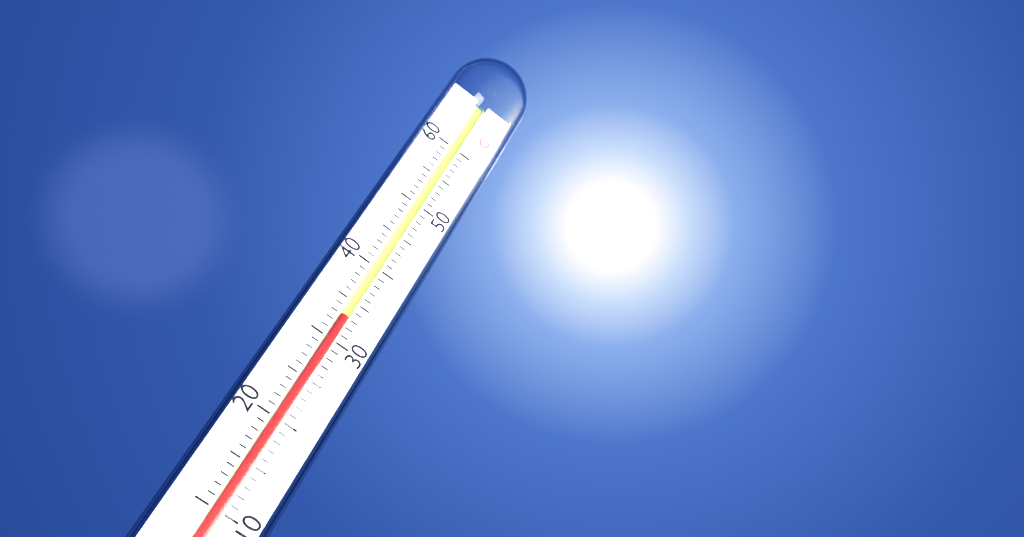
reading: 33 °C
